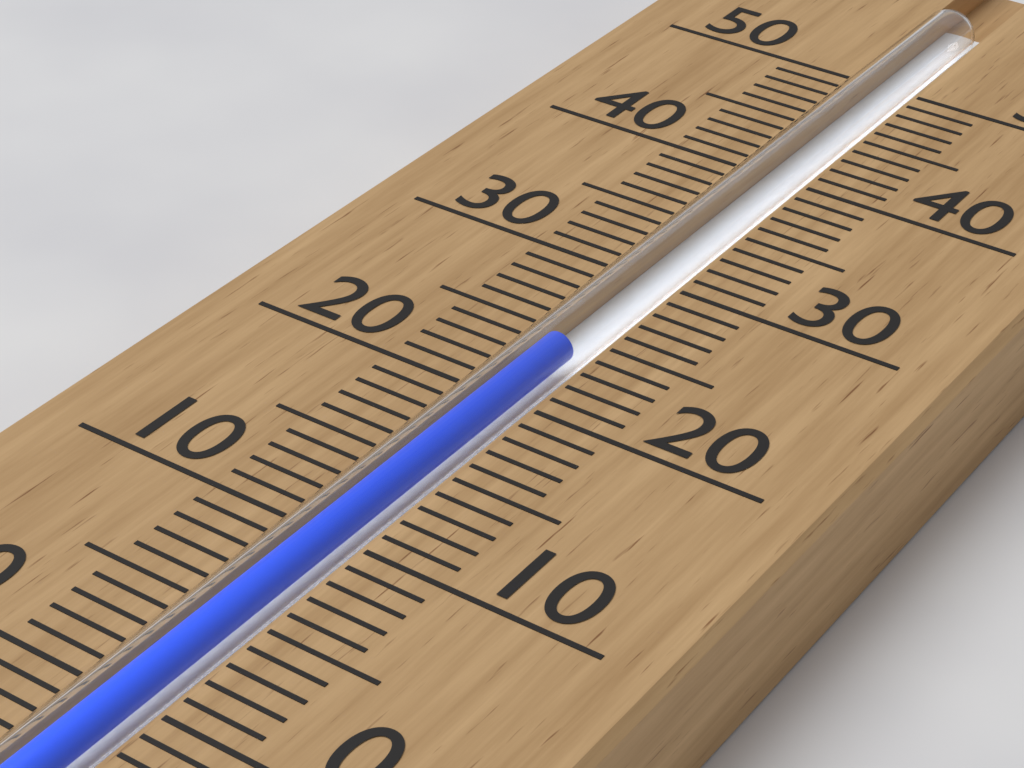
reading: 24 (no unit)
